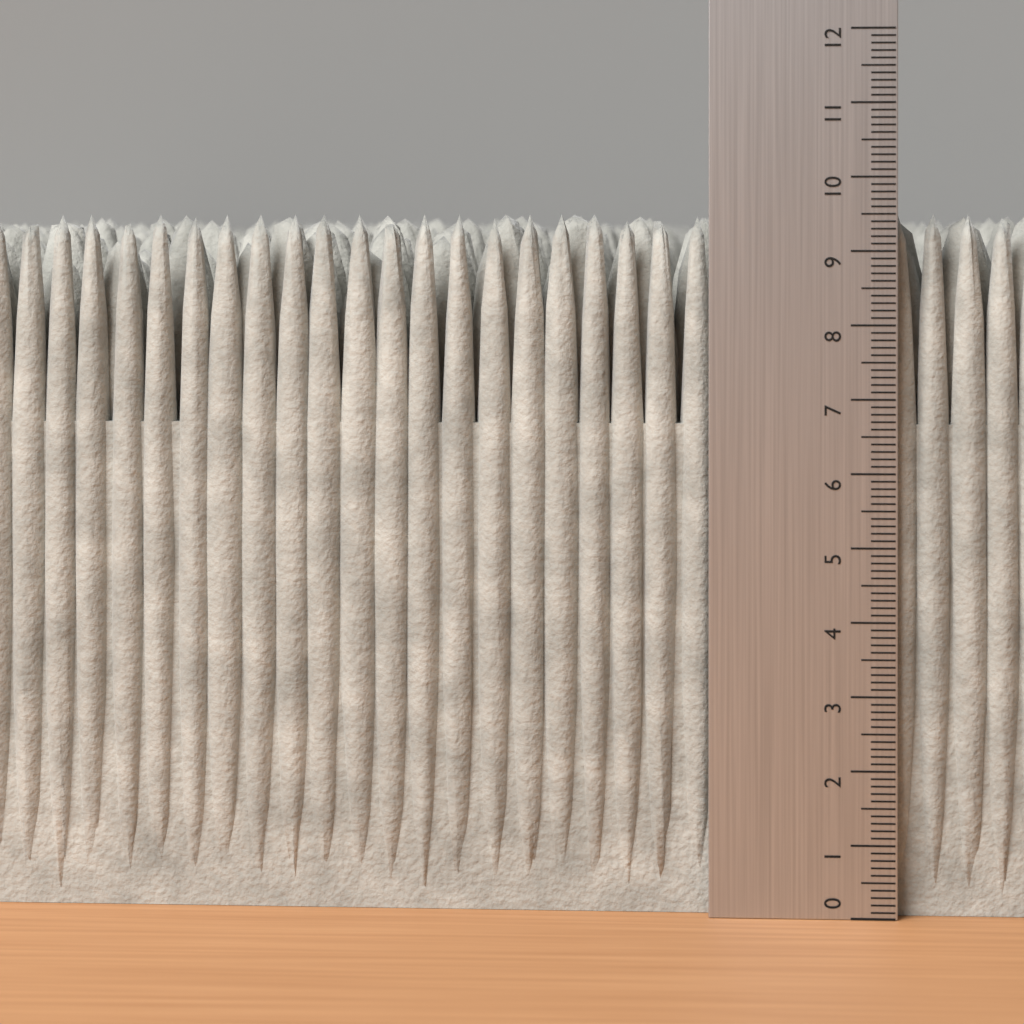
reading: 9.5 (no unit)
